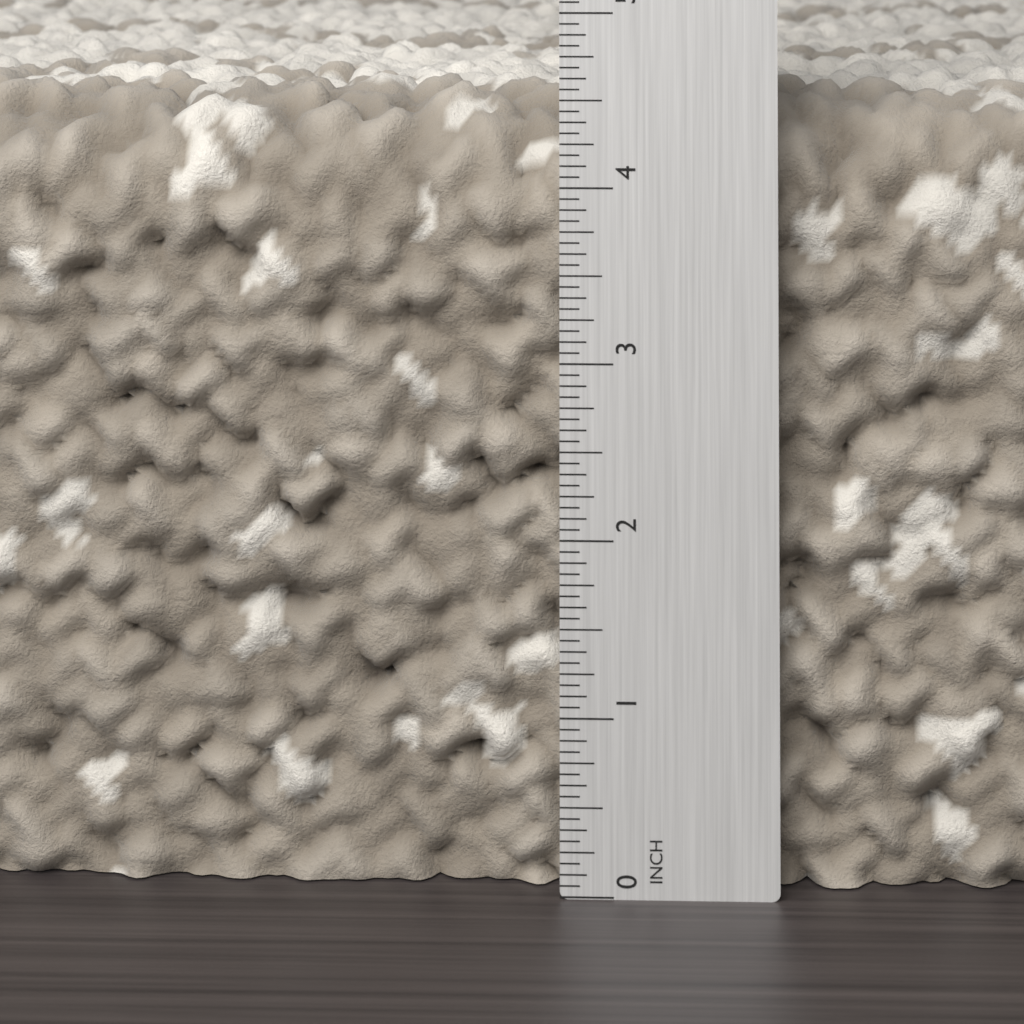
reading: 4.5625 in
